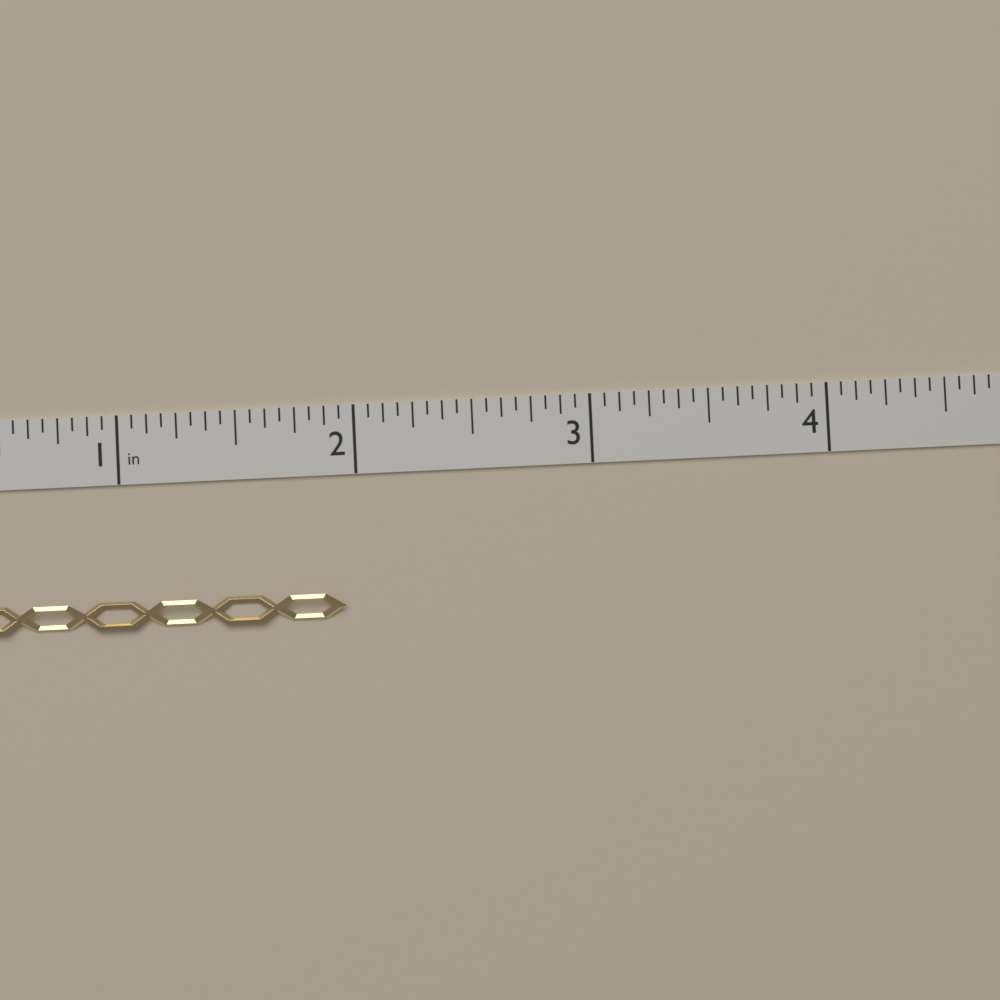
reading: 1.9375 in
